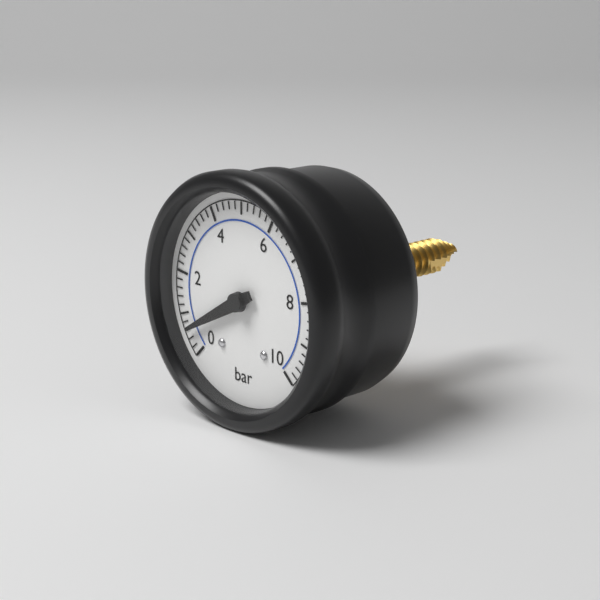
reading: 0.6 bar
